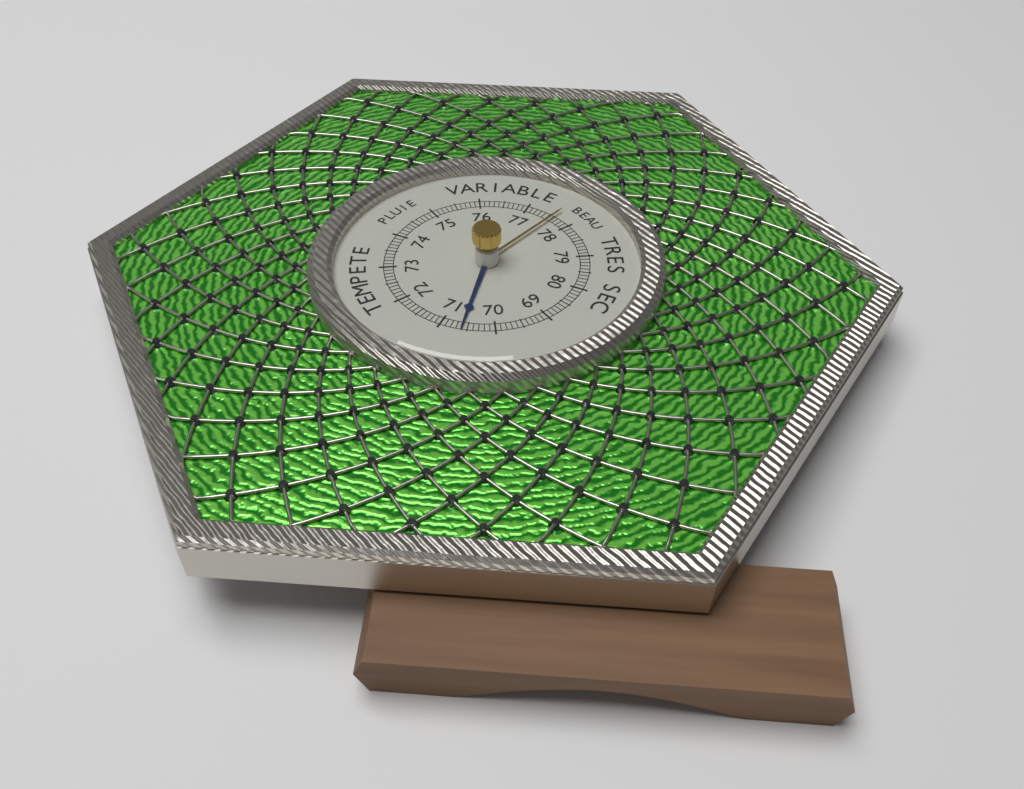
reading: 70.6 (no unit)
